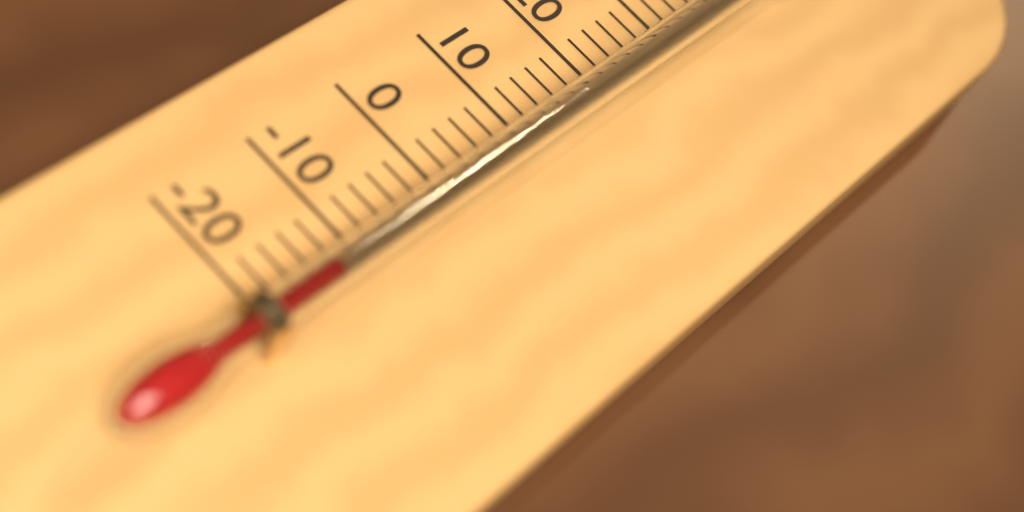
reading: -14 °C
